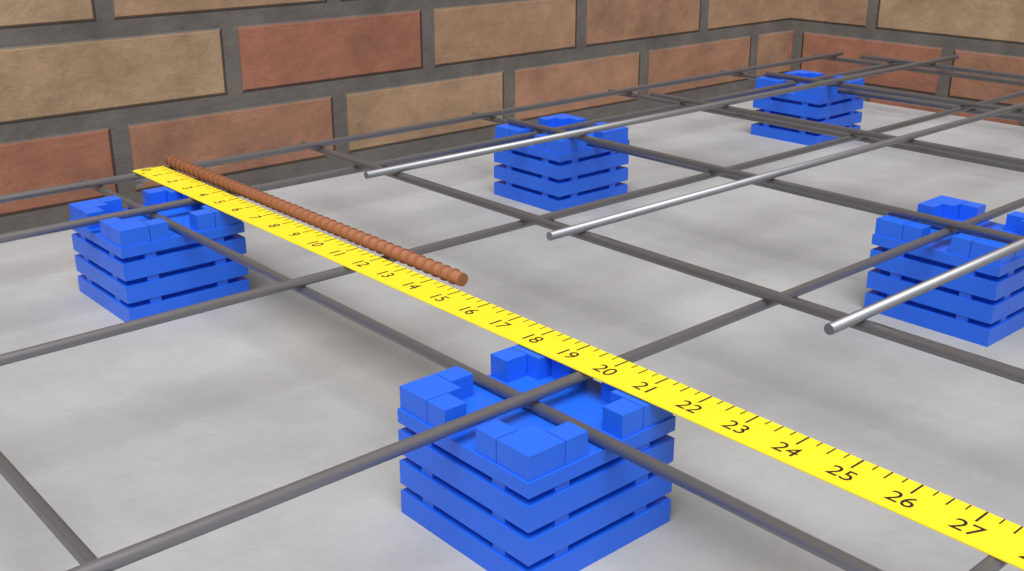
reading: 14.75 in
